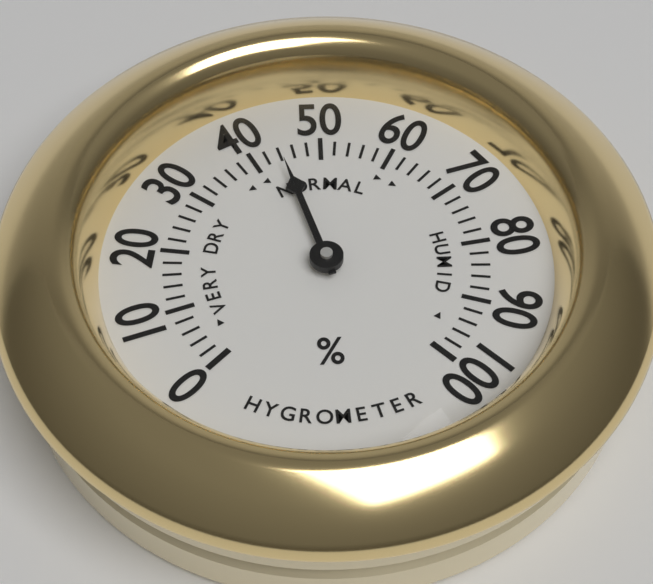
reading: 44 %
